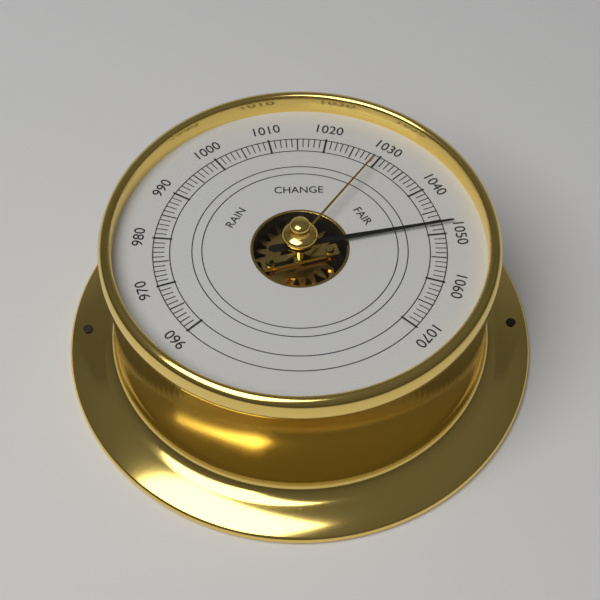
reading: 1048 (no unit)
